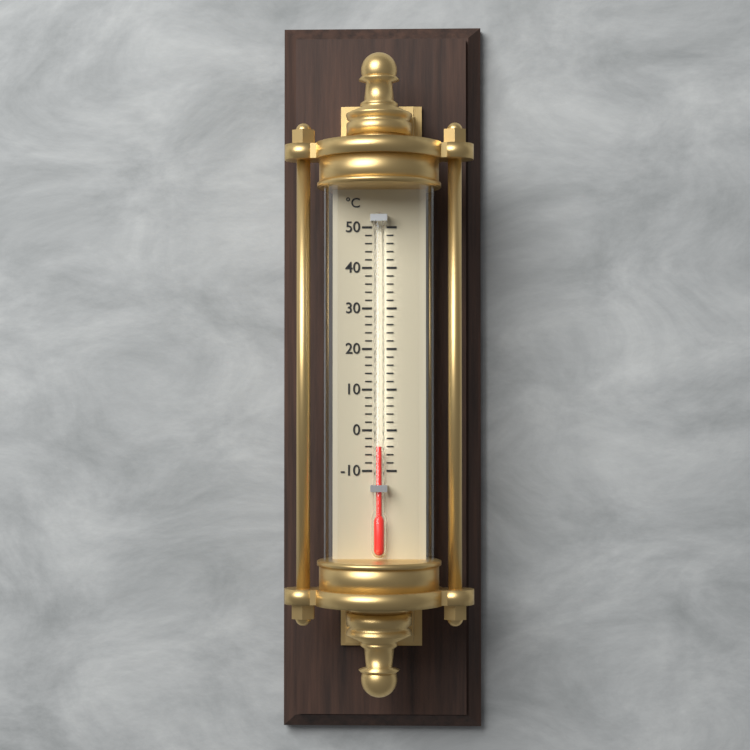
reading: -4 °C
